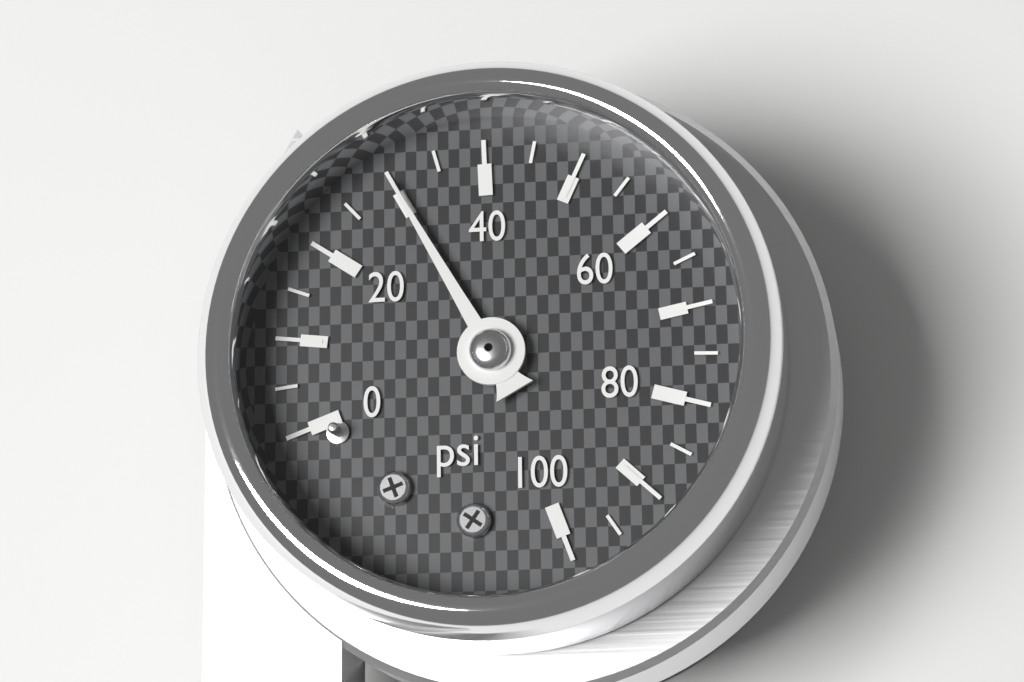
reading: 30 psi
